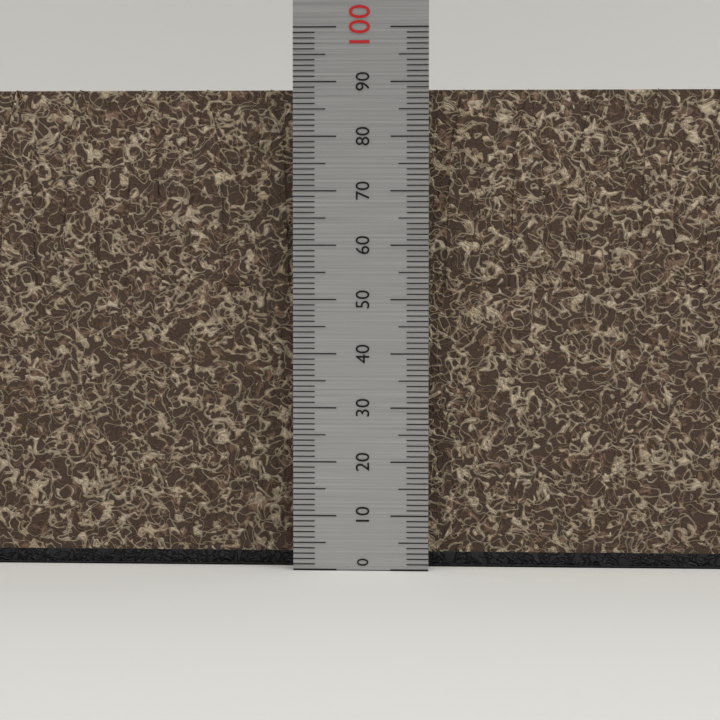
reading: 89 (no unit)
